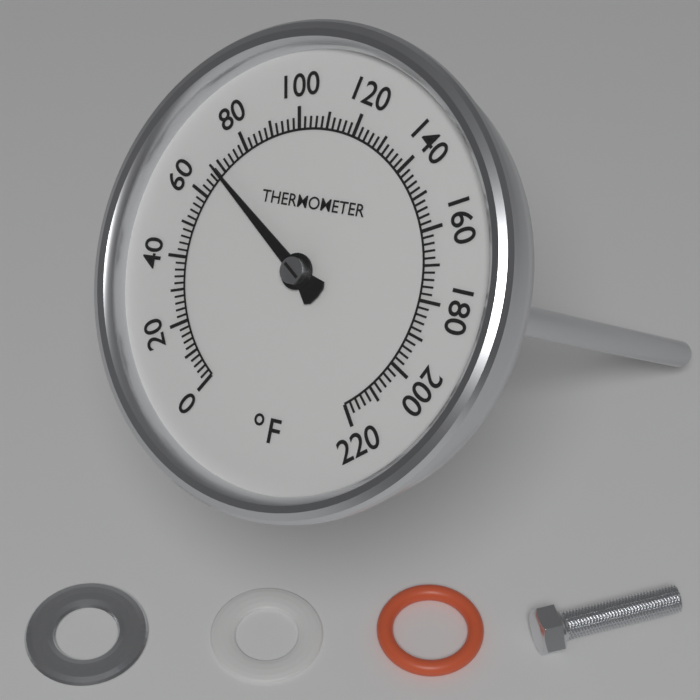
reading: 68 °F
